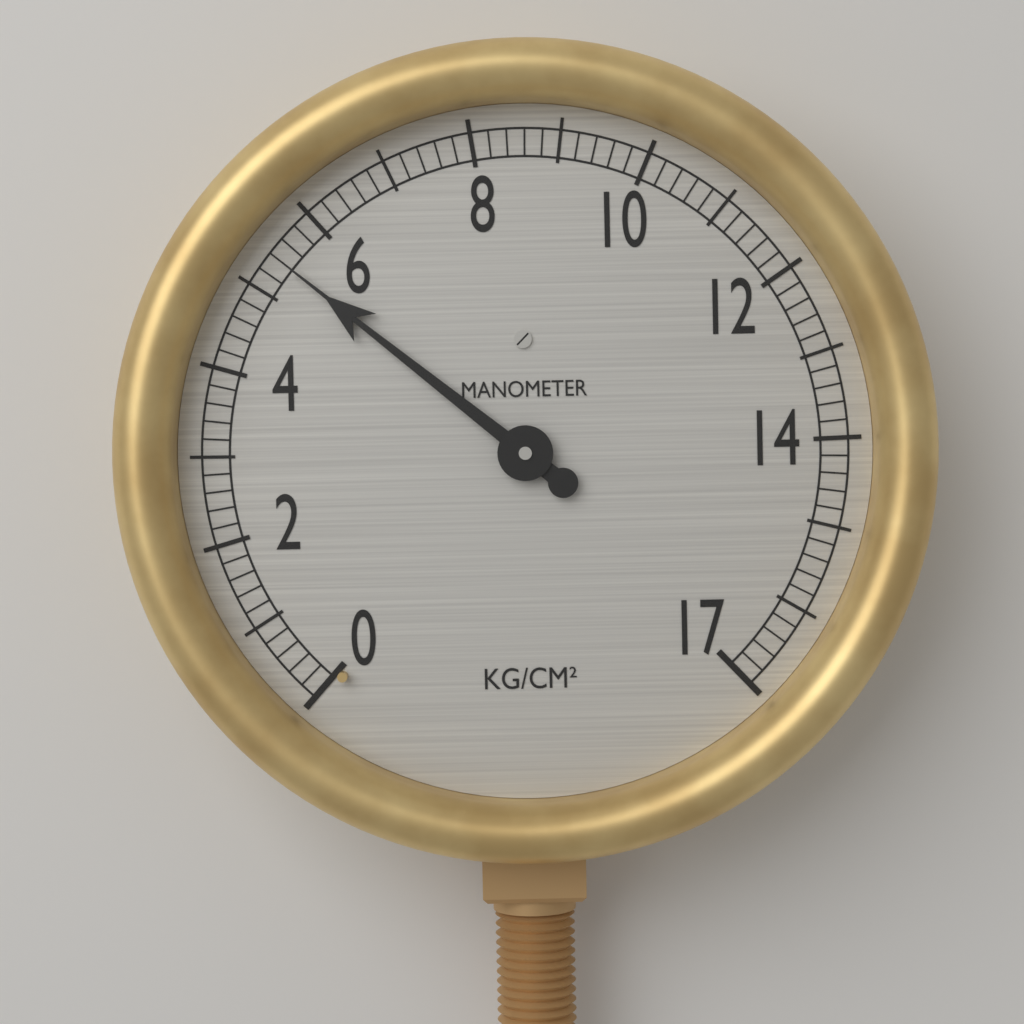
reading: 5.4 kg/cm²
